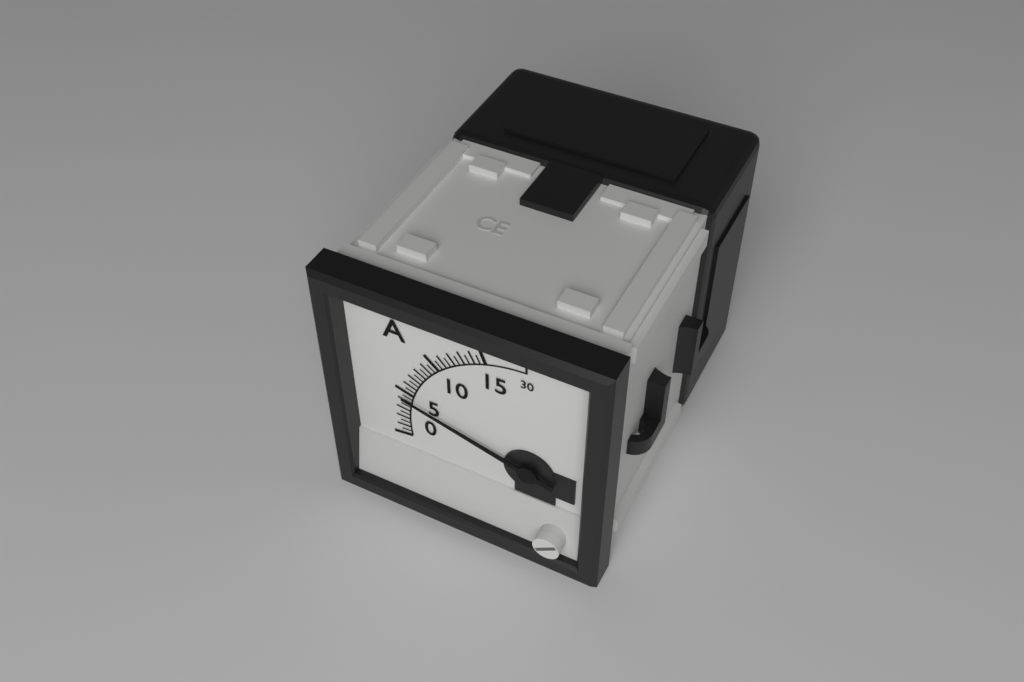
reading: 4.5 A
